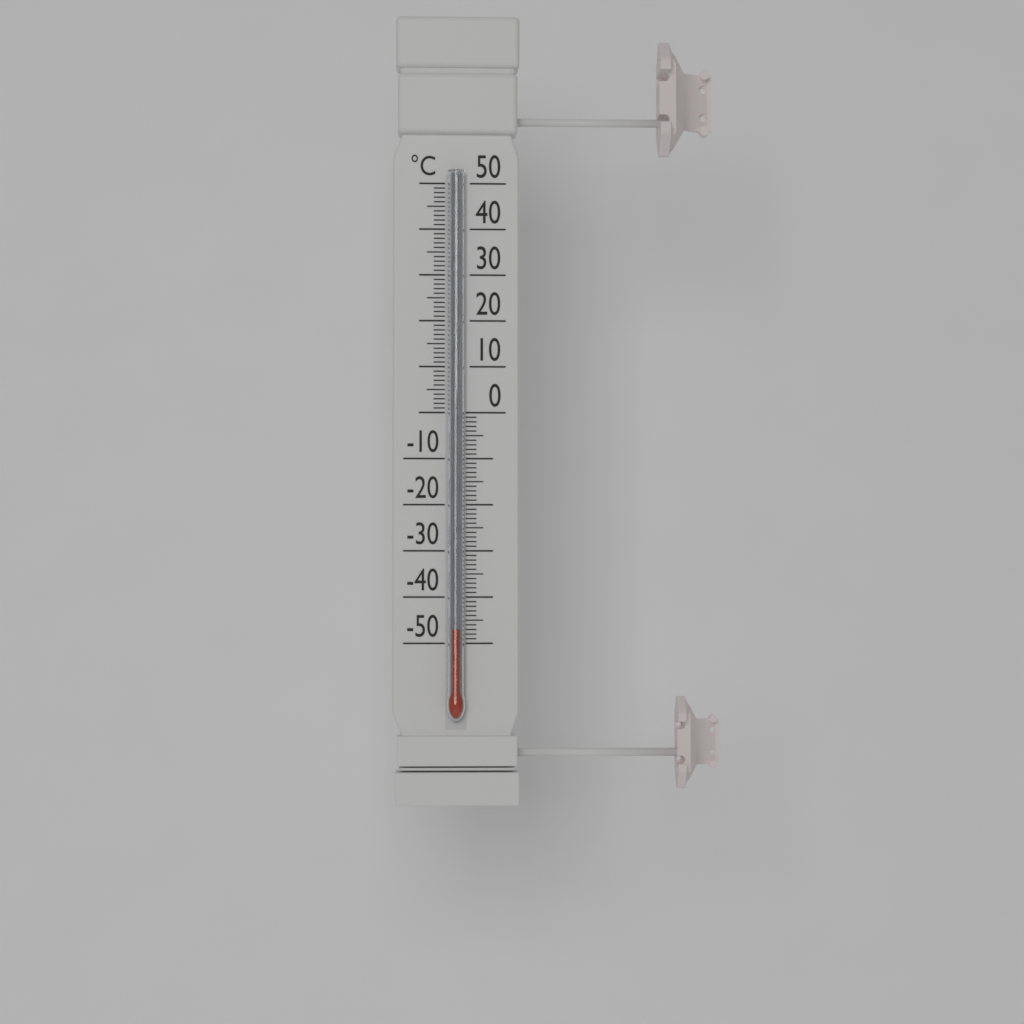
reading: -47 °C
